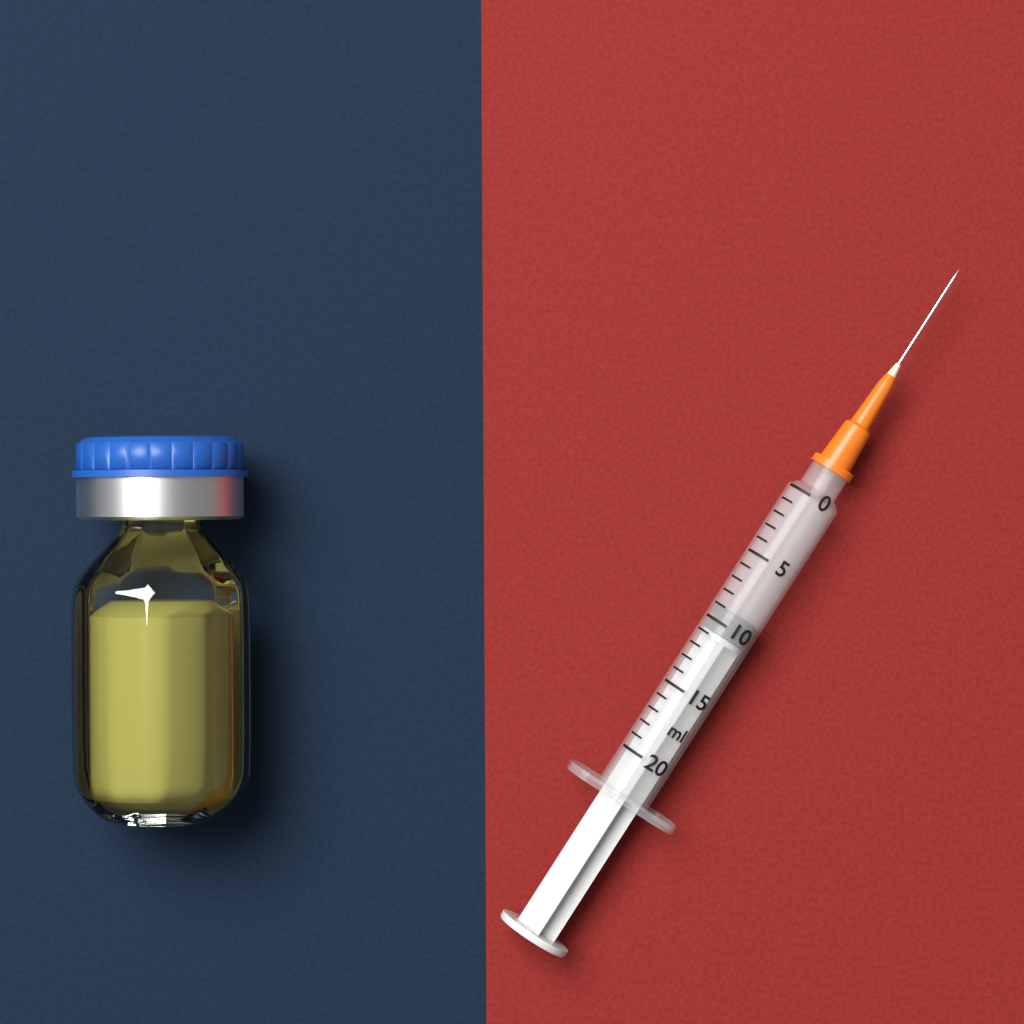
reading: 9 ml
